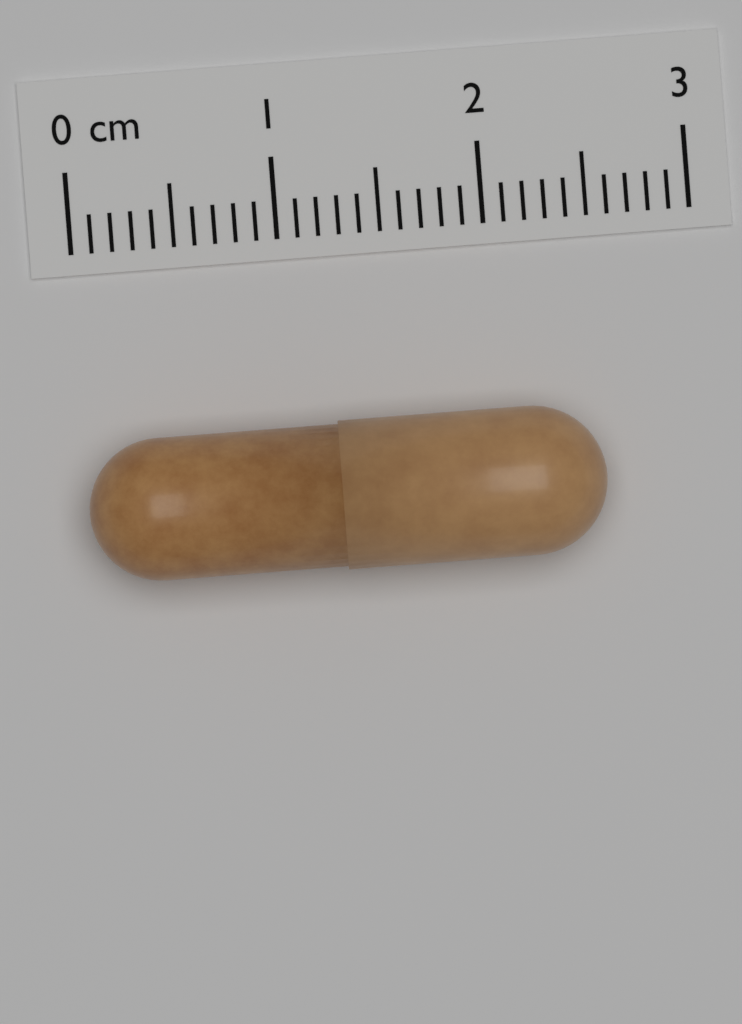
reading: 2.5 cm
